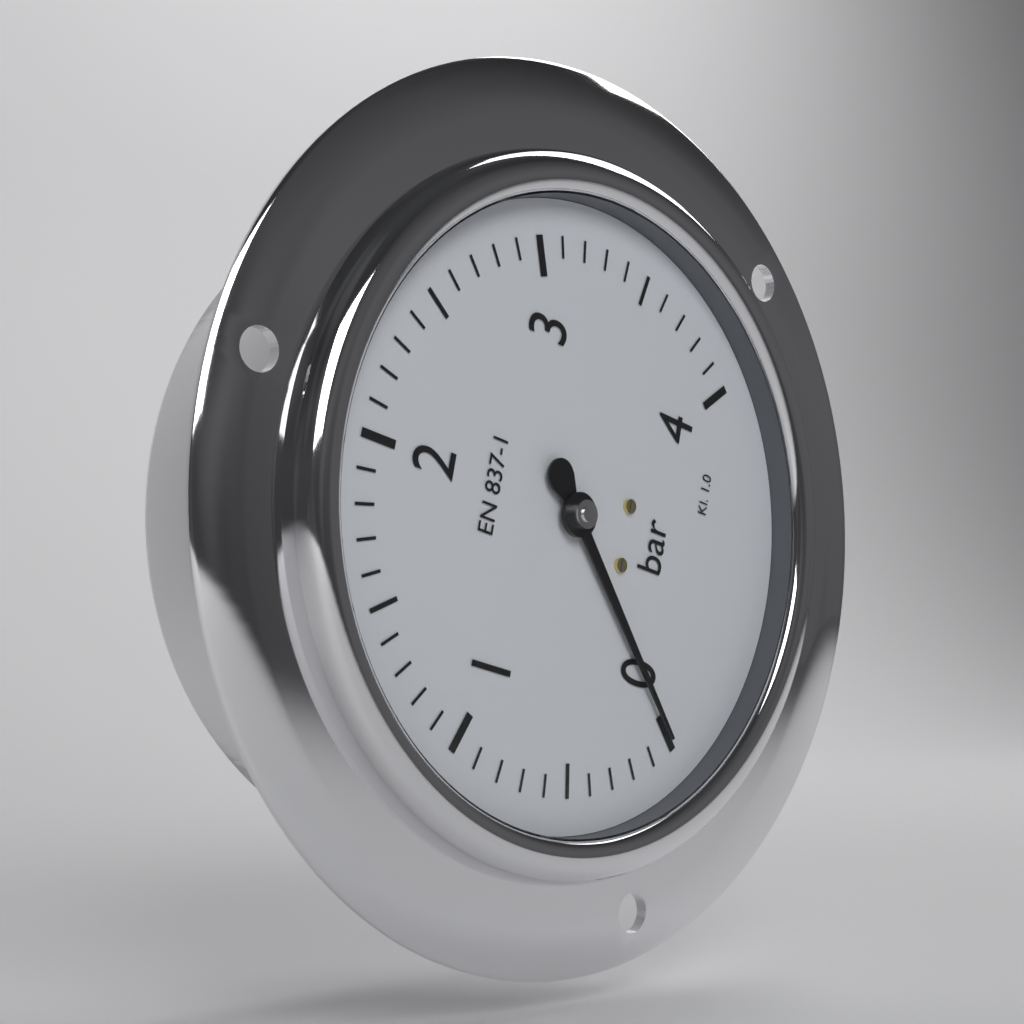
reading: 0.0 bar
